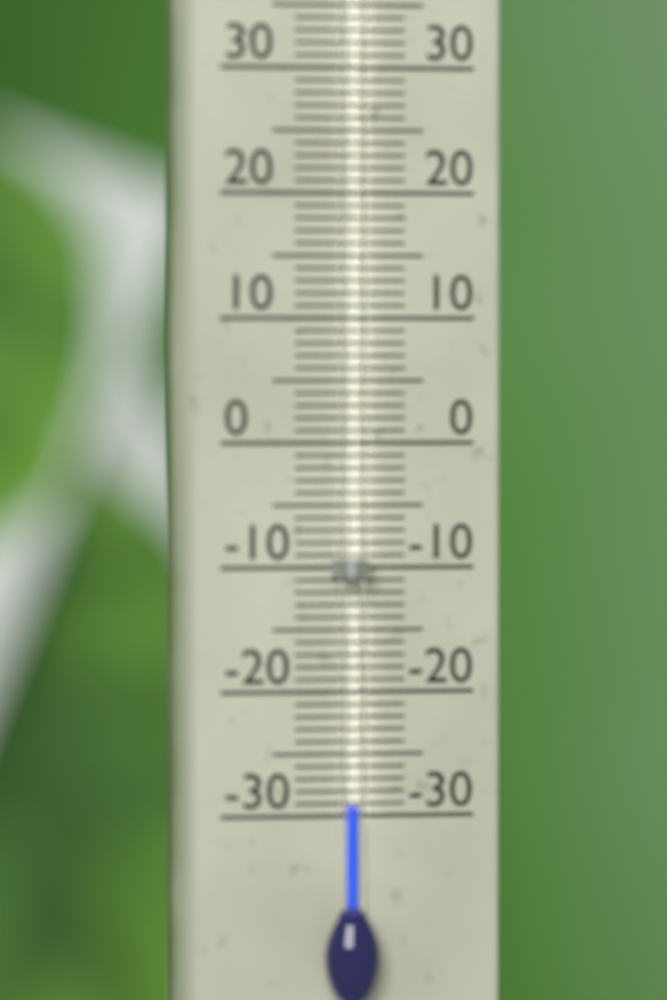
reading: -29 °C
